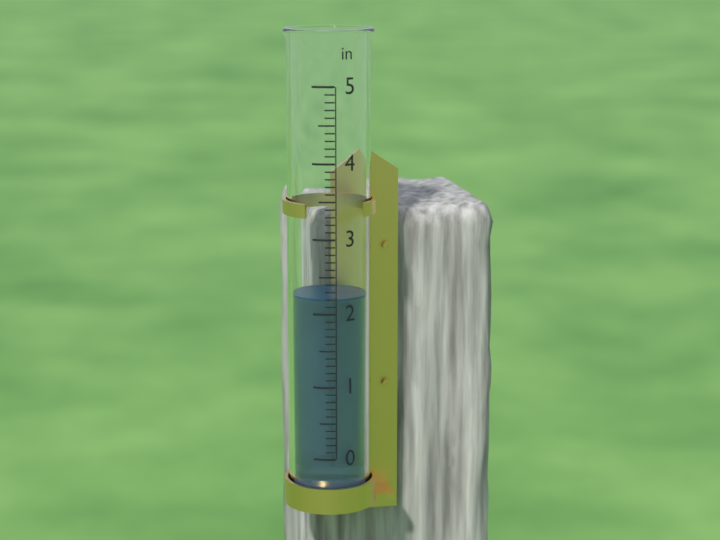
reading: 2.2 in
